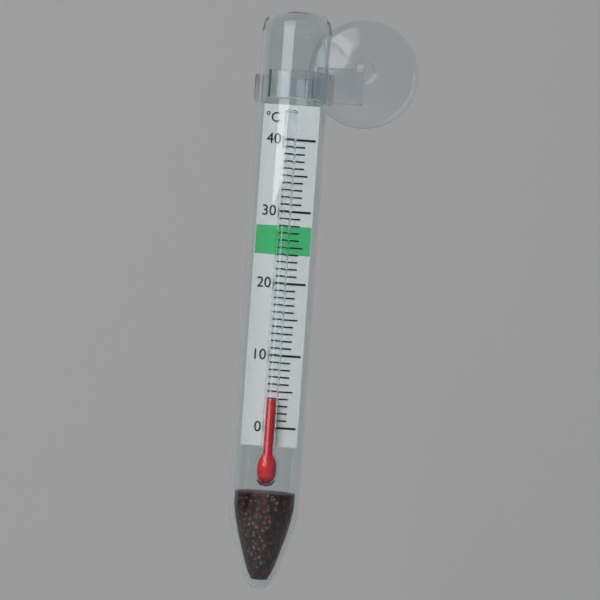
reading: 4 °C
